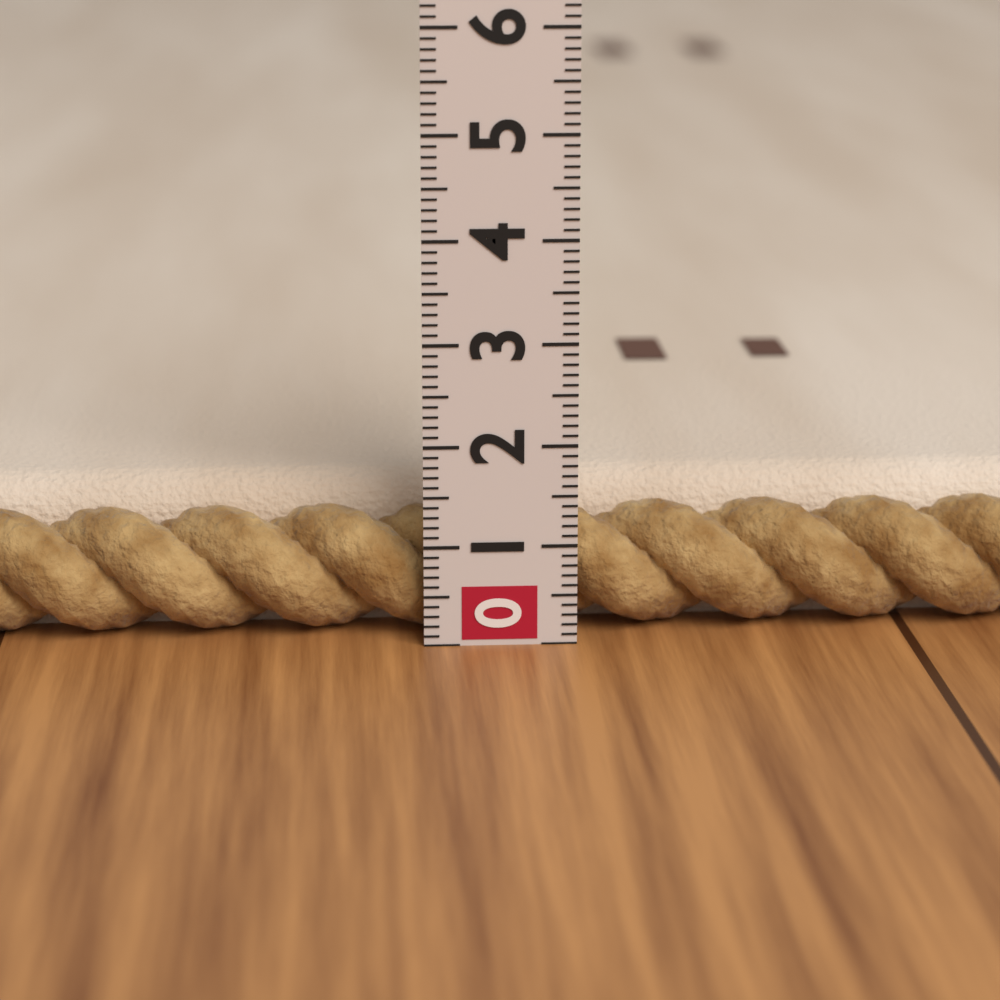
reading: 1.5 (no unit)
